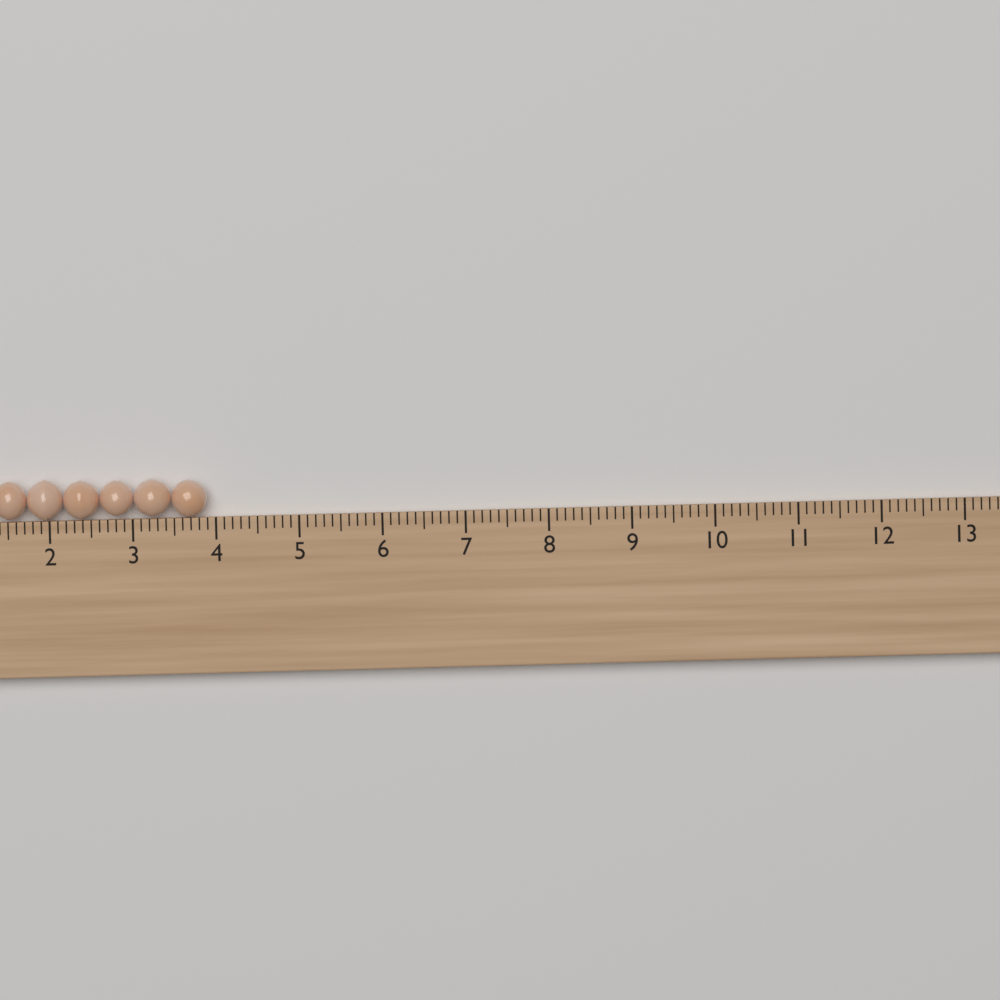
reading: 3.9 cm
